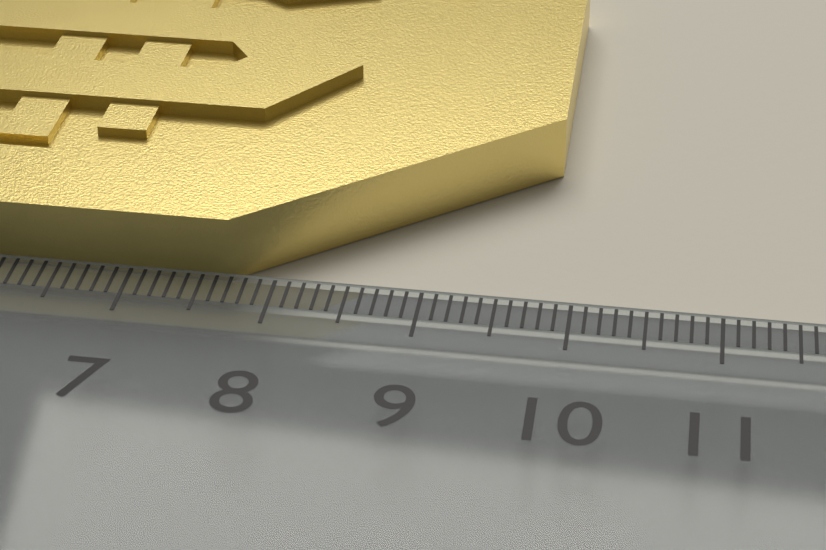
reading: 9.8 cm
